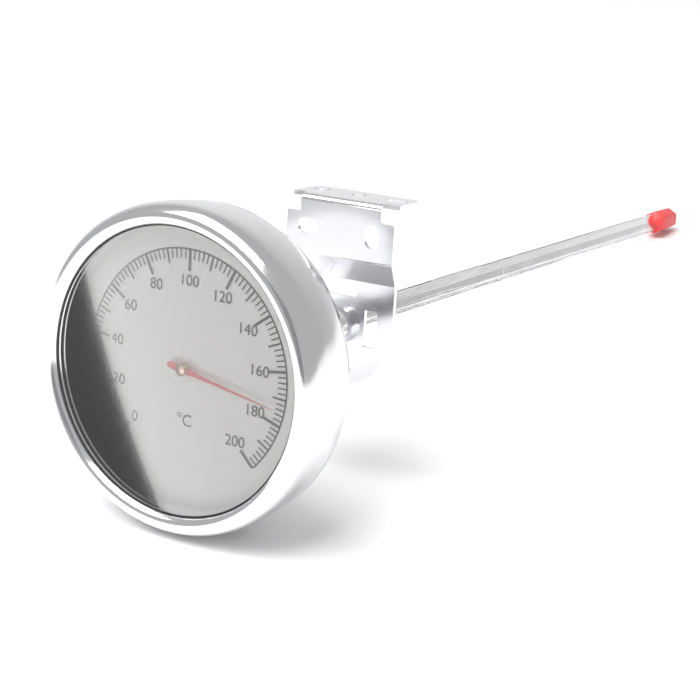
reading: 174 °C
